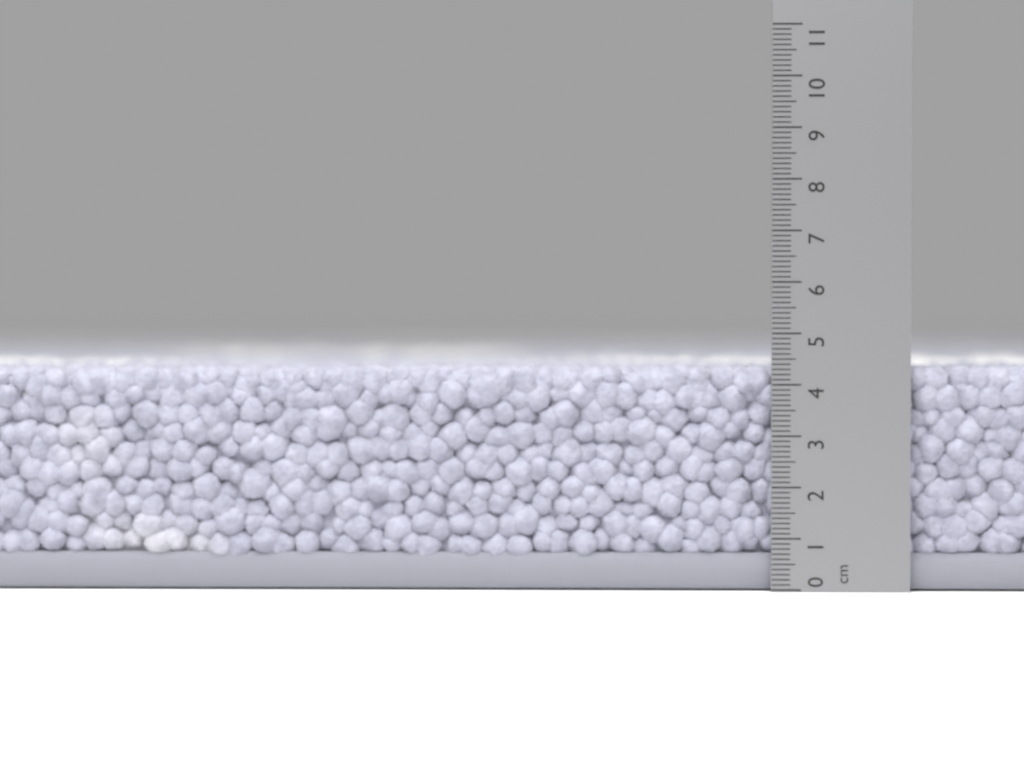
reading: 4.4 cm
